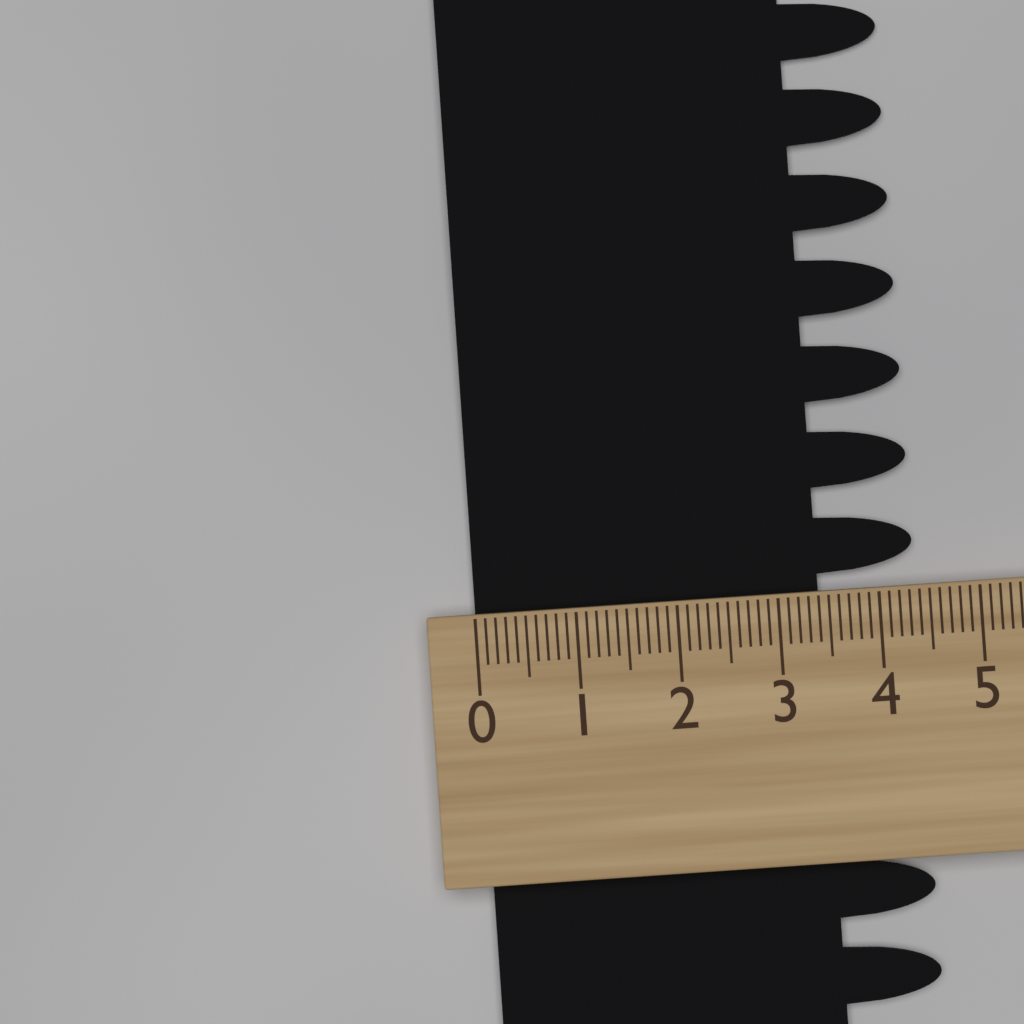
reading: 4.4 (no unit)
